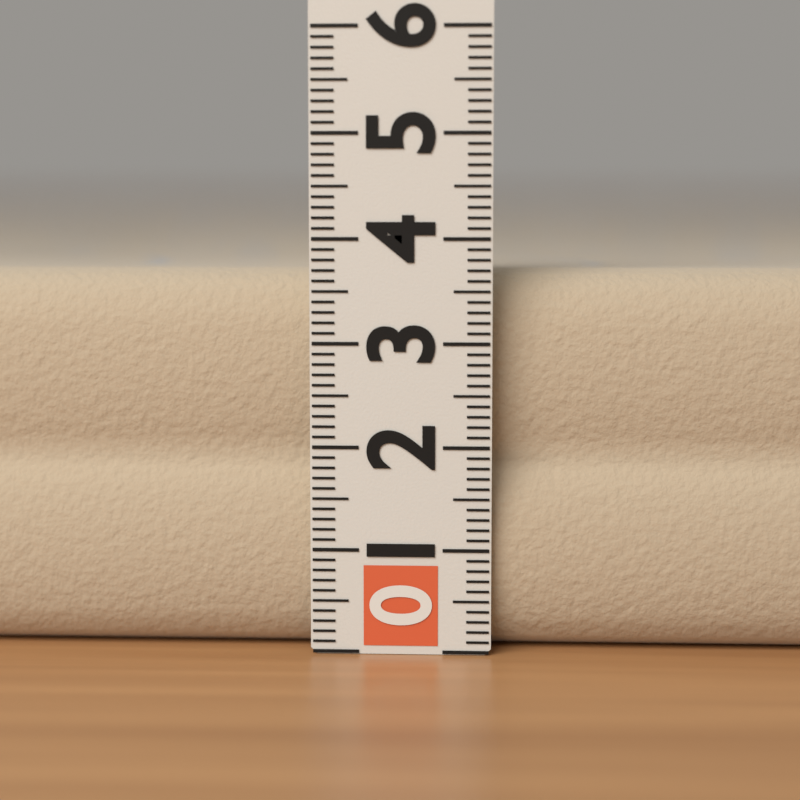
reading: 3.7 (no unit)
